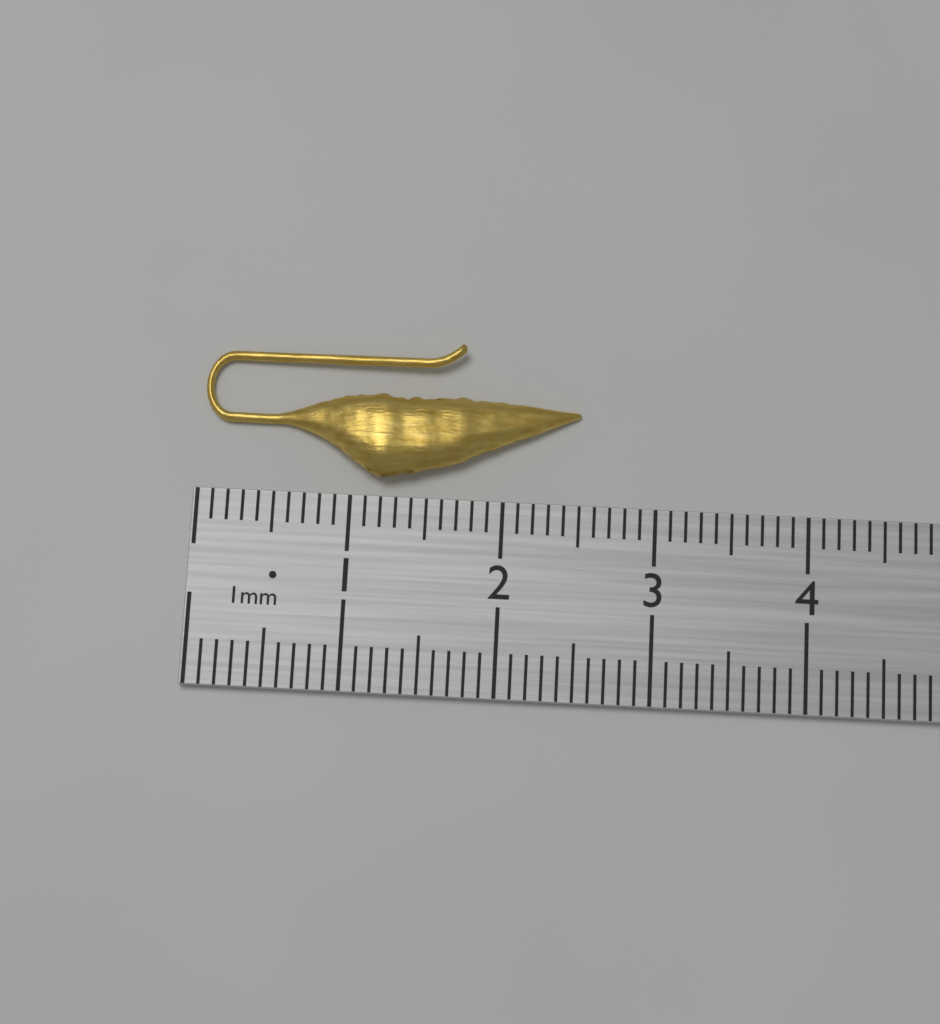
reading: 2.5 cm
